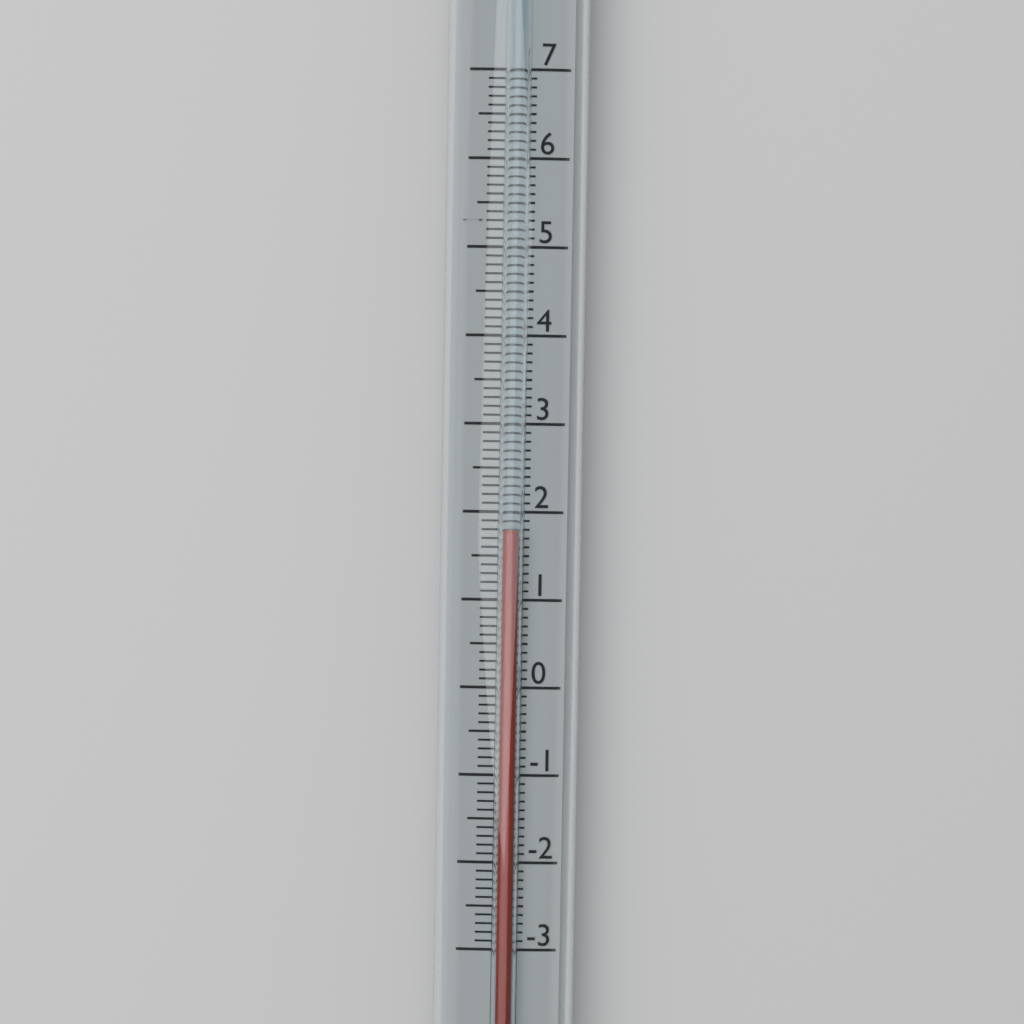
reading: 1.8 (no unit)
